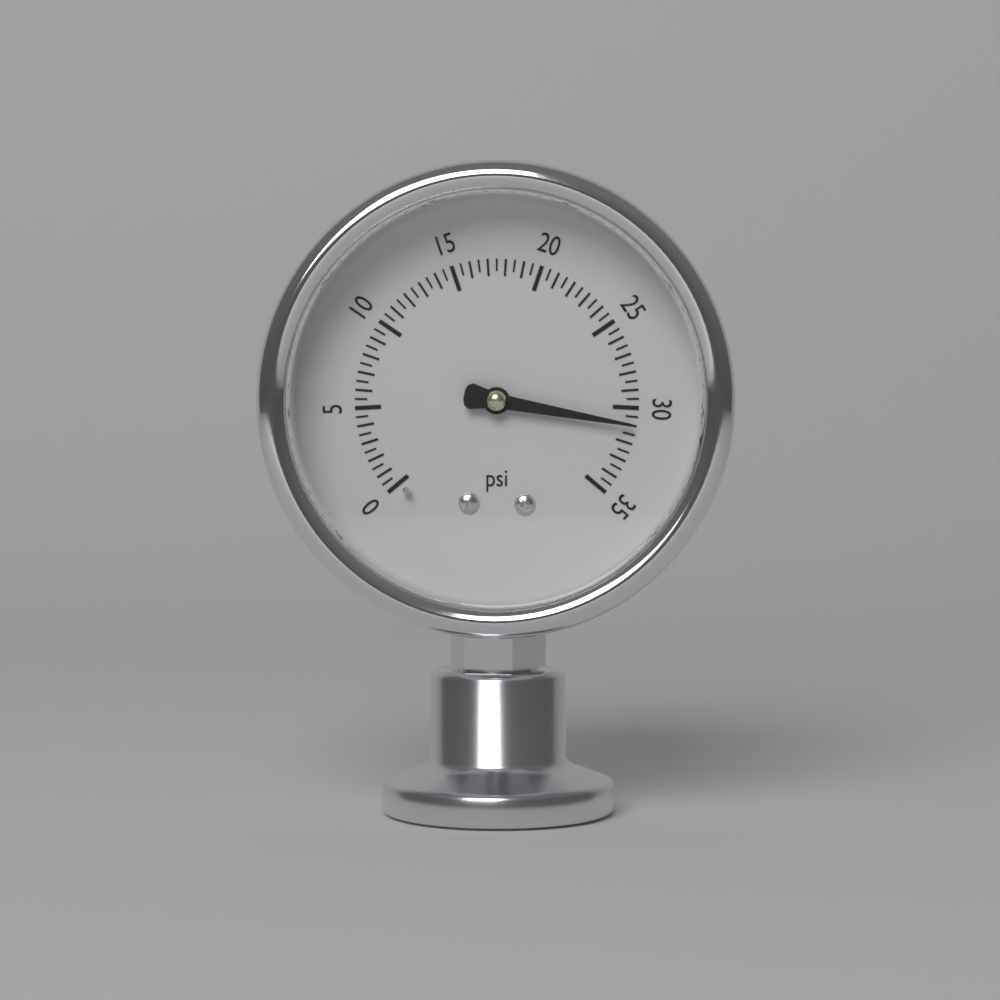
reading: 31.0 psi
